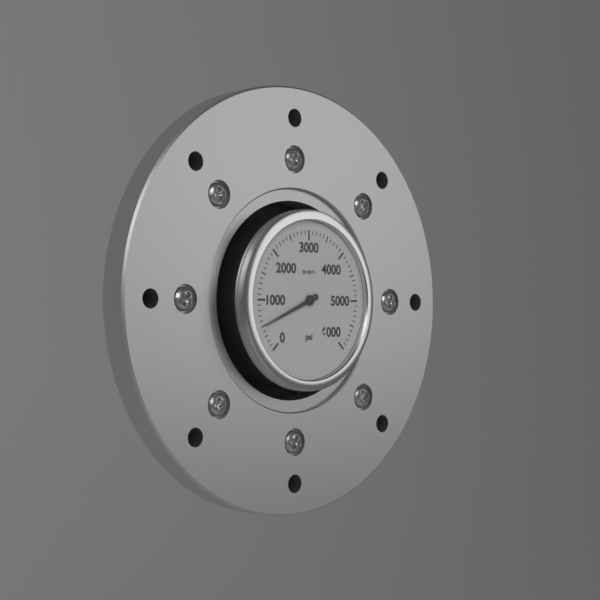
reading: 500 psi
